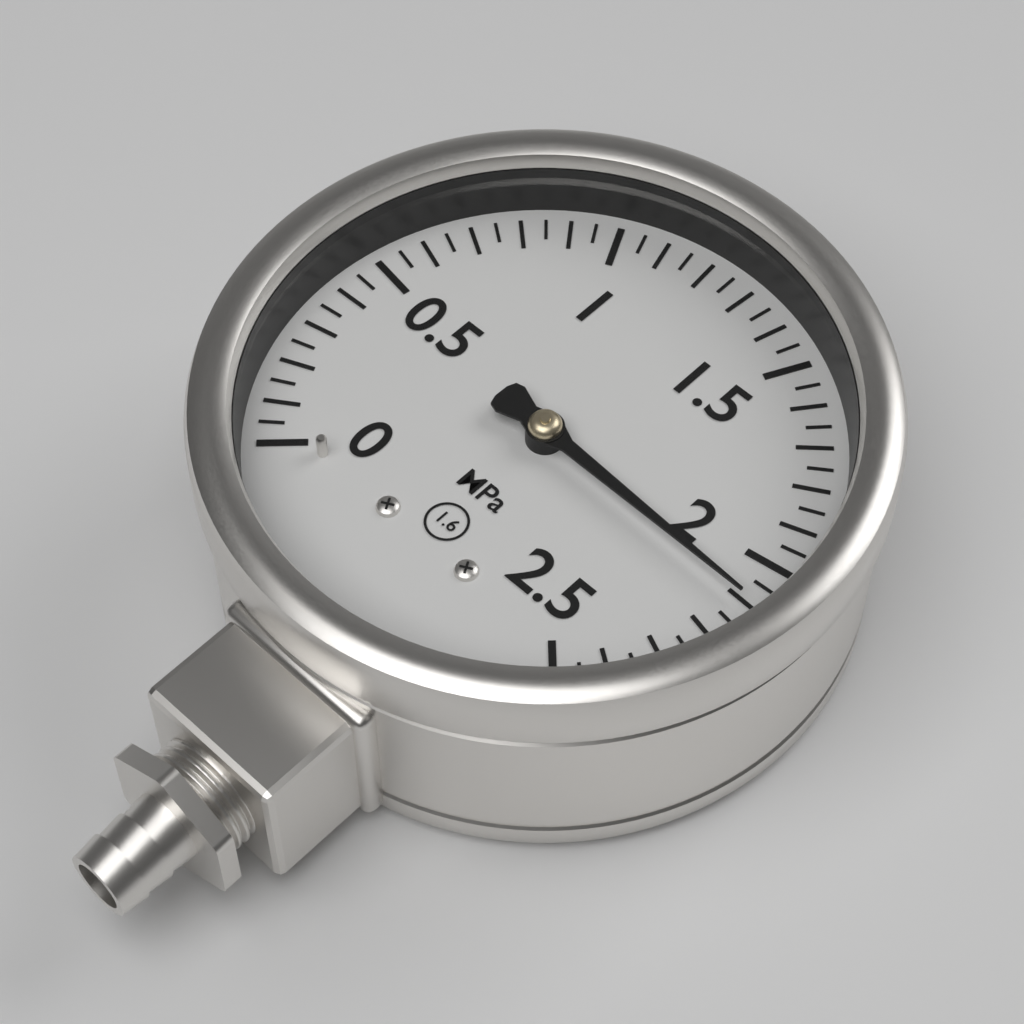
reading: 2.10 MPa
